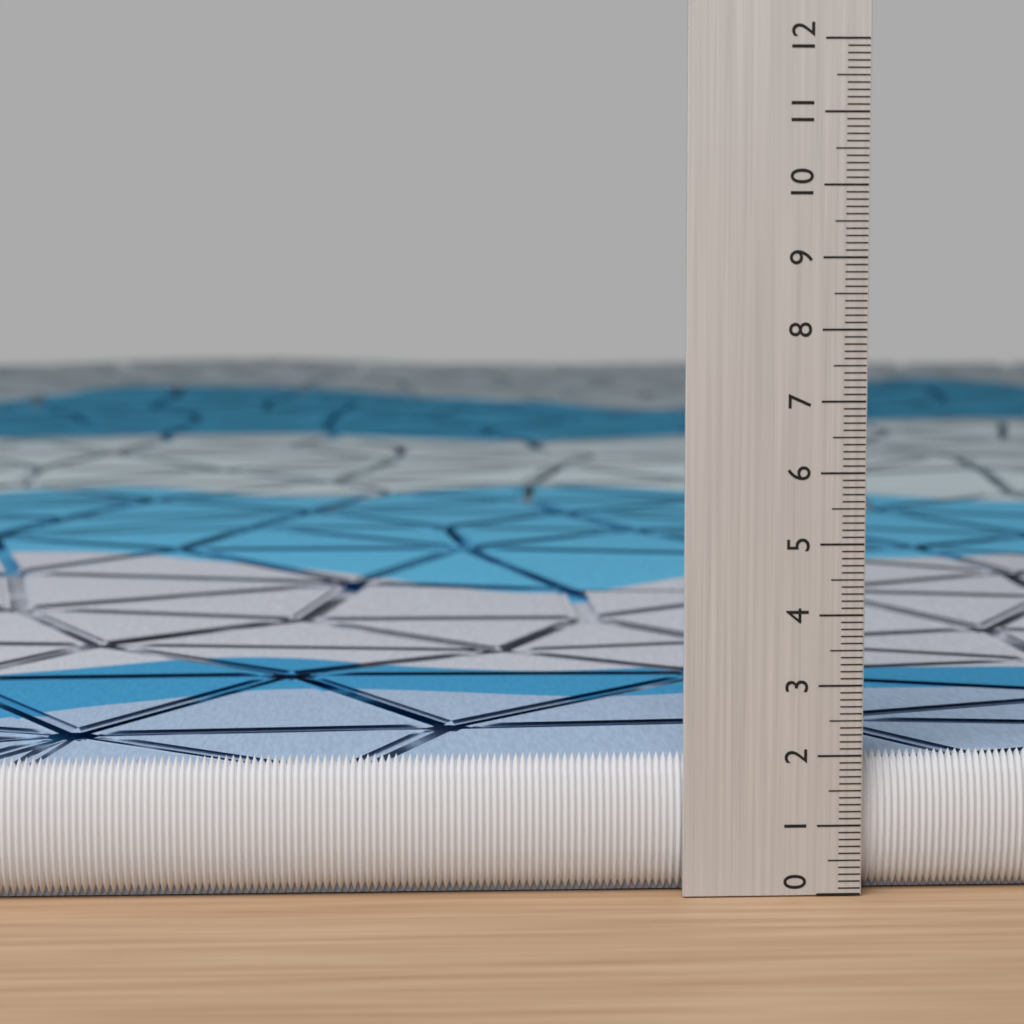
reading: 2.0 (no unit)
